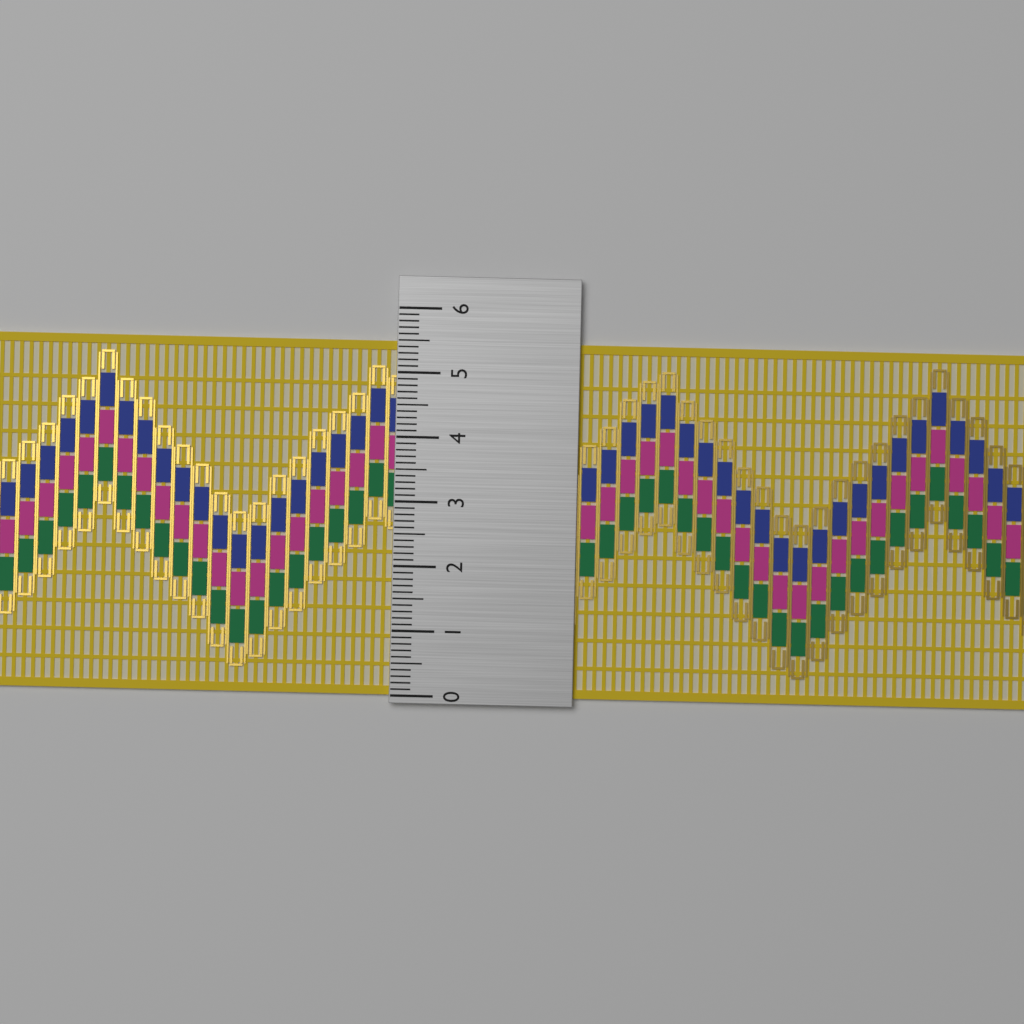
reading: 5.5 (no unit)
